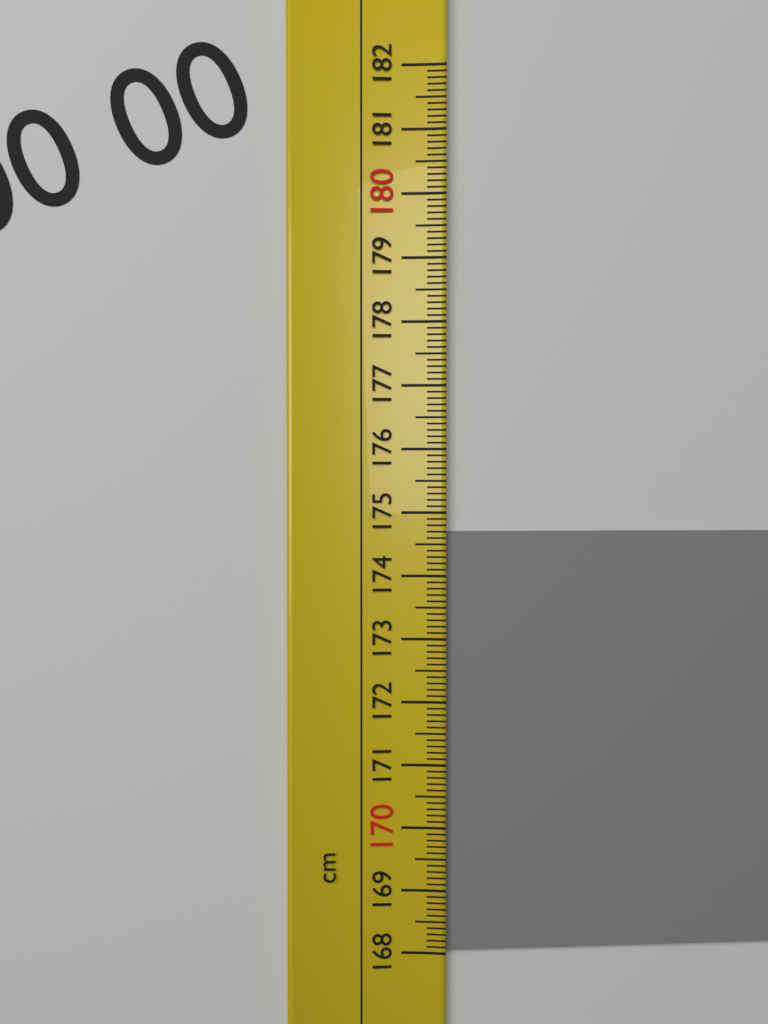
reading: 174.7 cm
